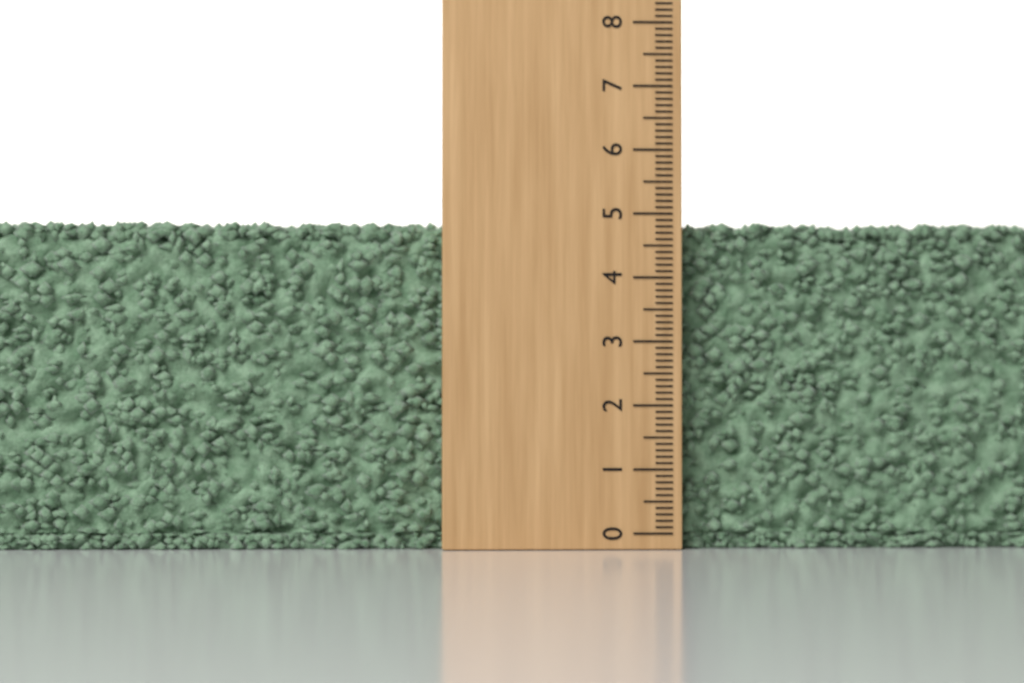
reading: 4.9 (no unit)
